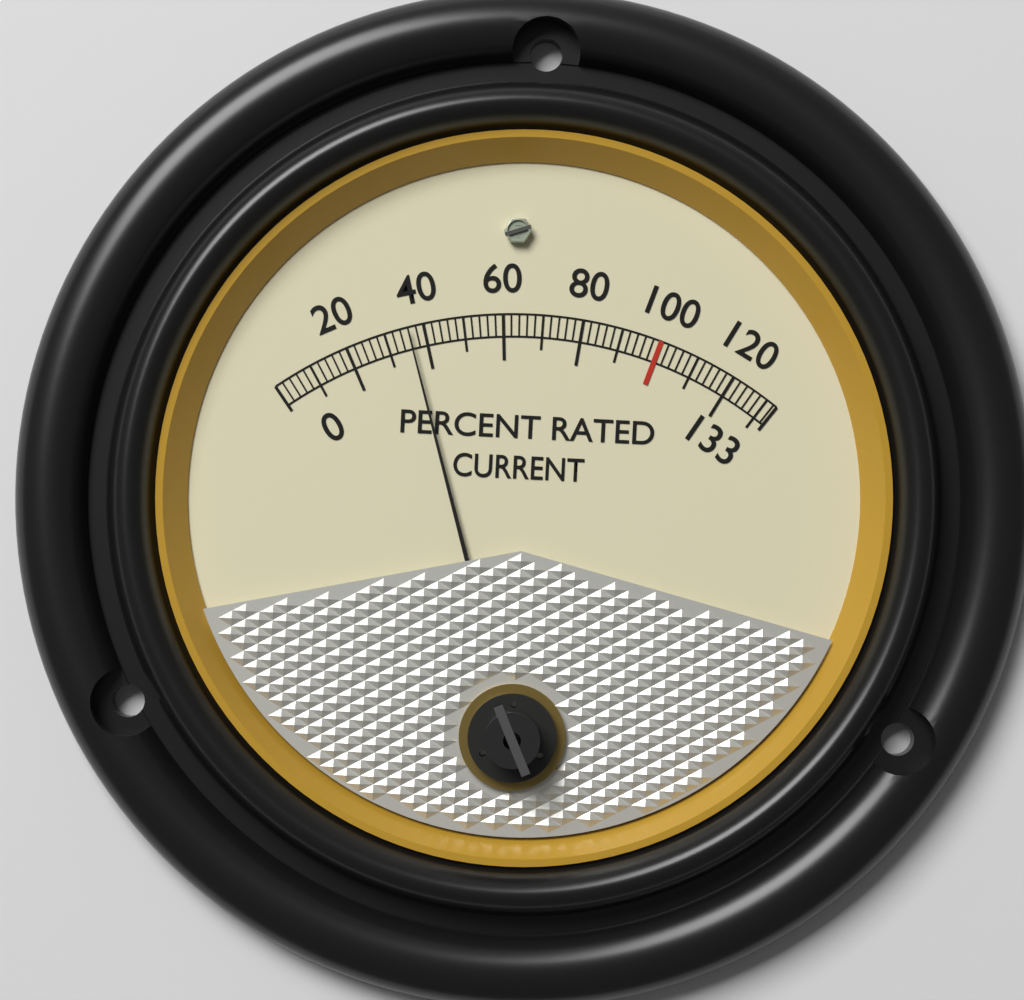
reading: 36 %
